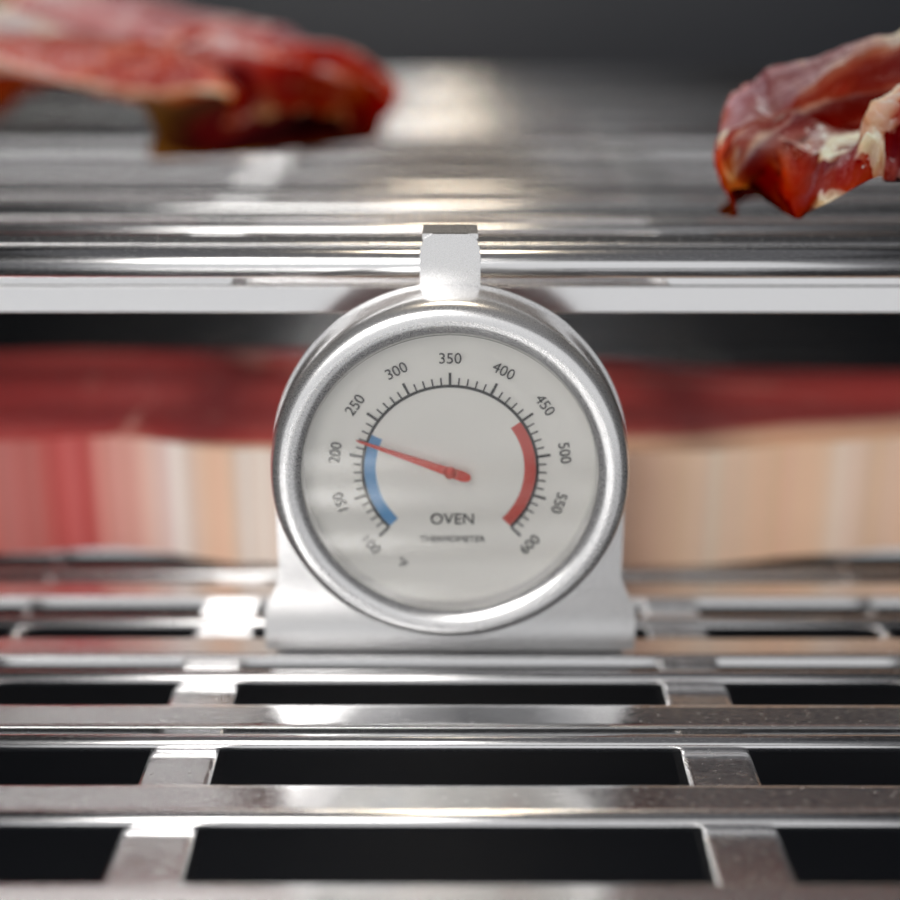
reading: 220 °F
